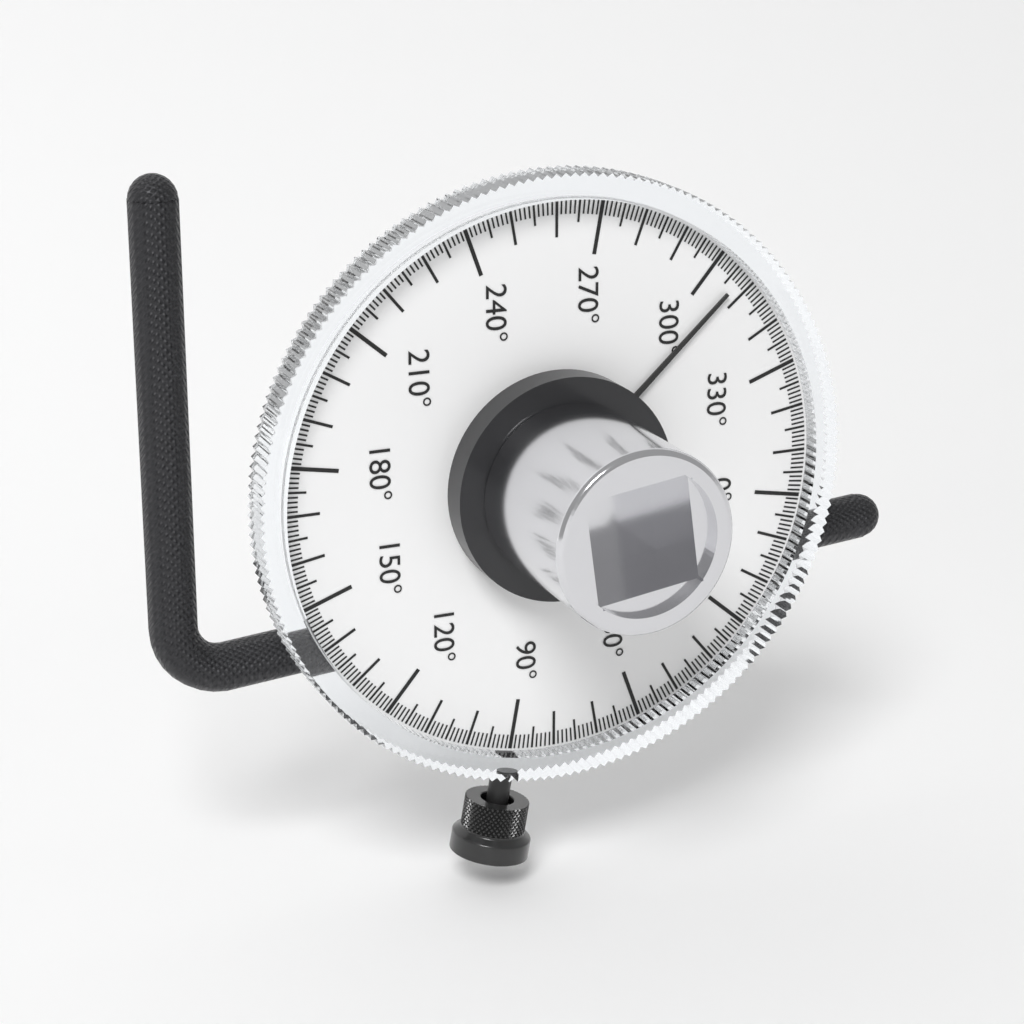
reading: 307 °
